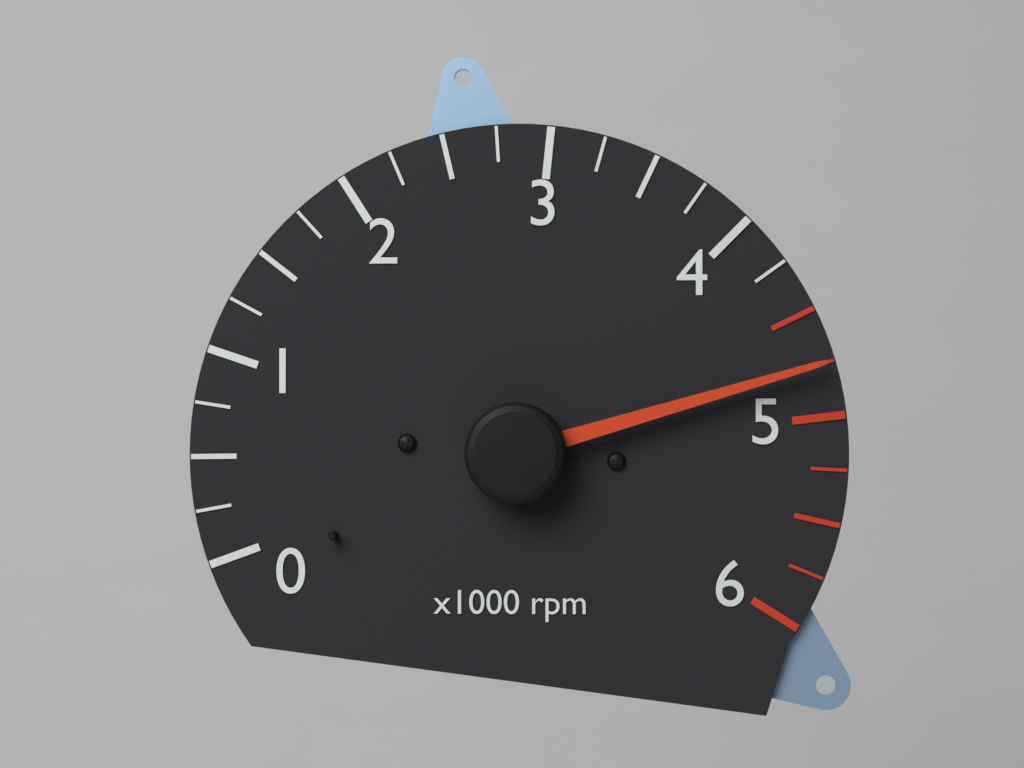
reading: 4750 rpm
